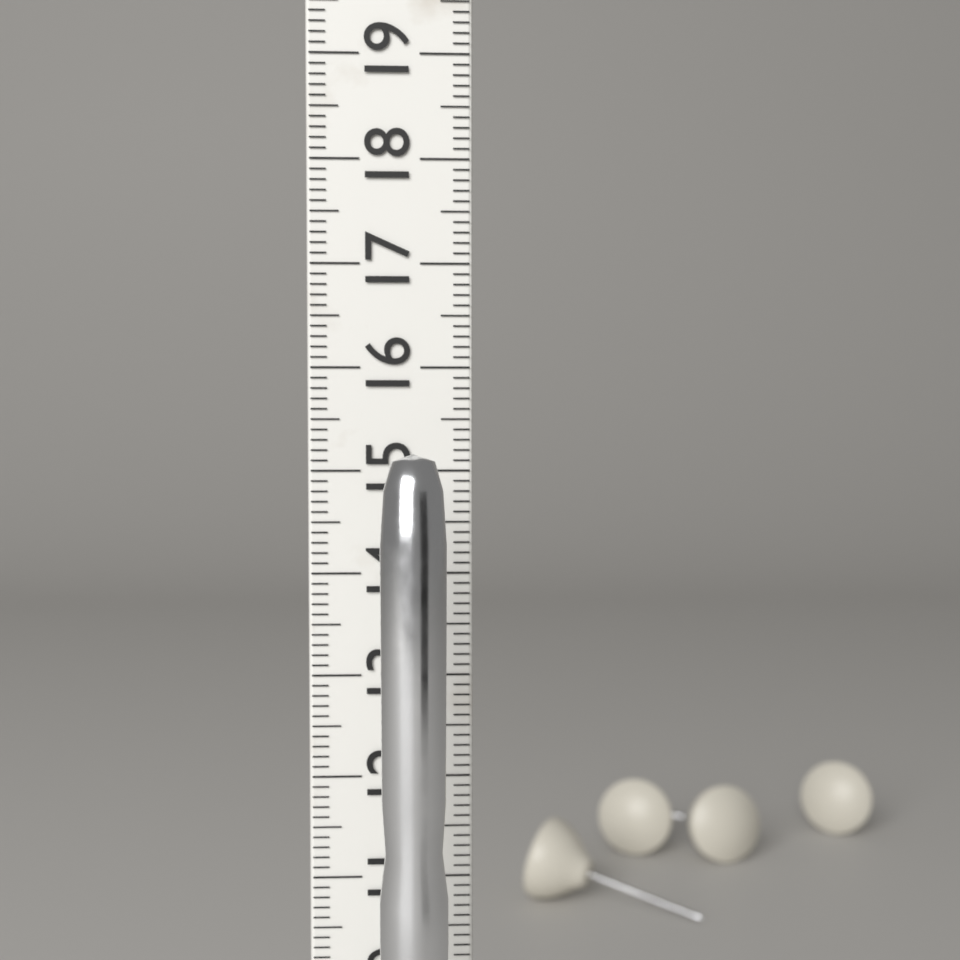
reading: 15.2 cm
